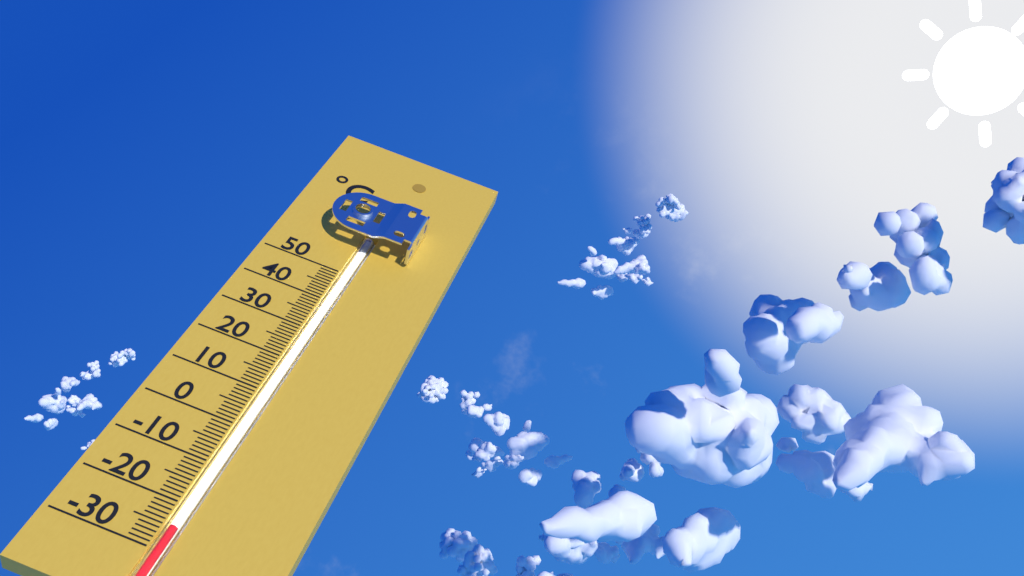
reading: -25 °C
